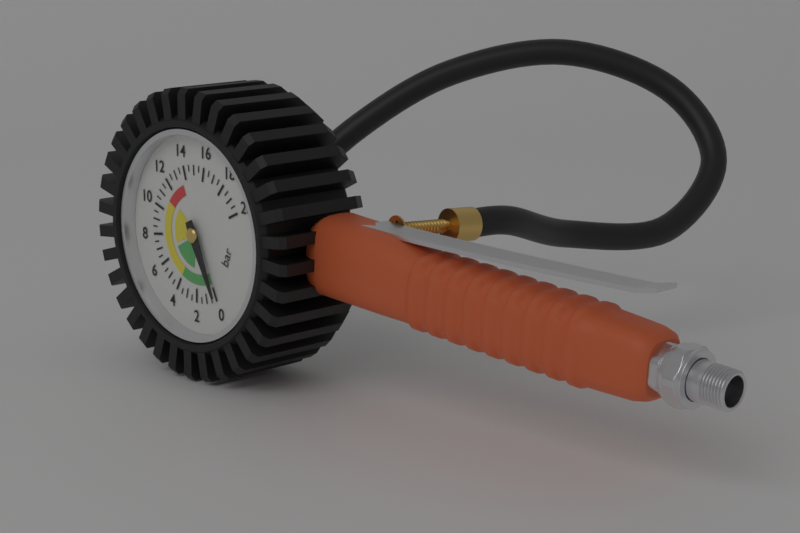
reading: 0.0 bar
